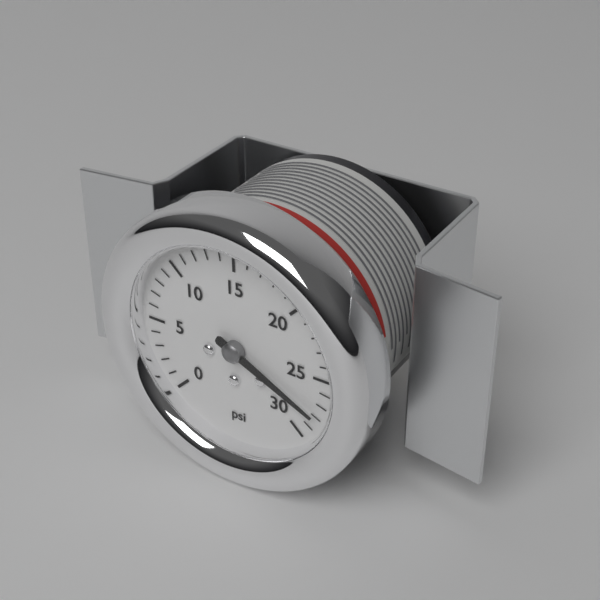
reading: 28 psi
